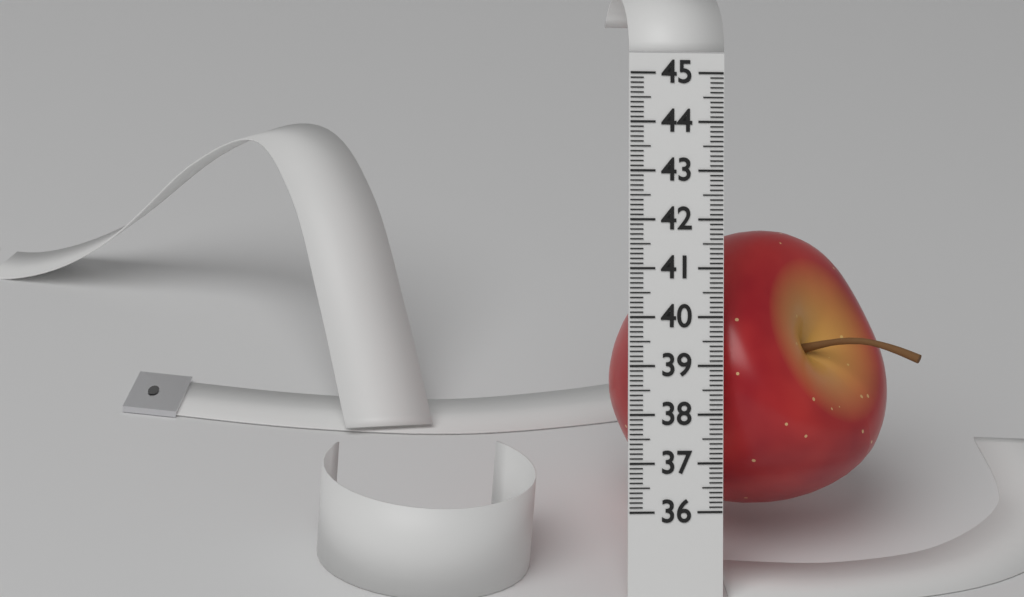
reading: 41.8 (no unit)
